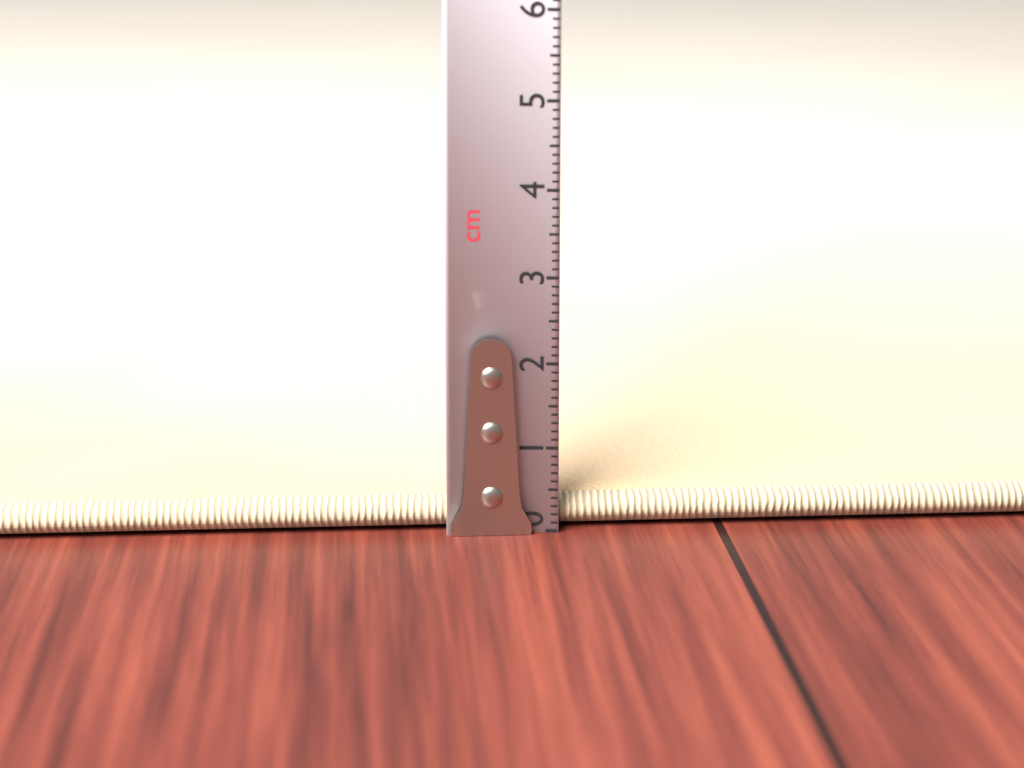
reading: 0.4 cm
